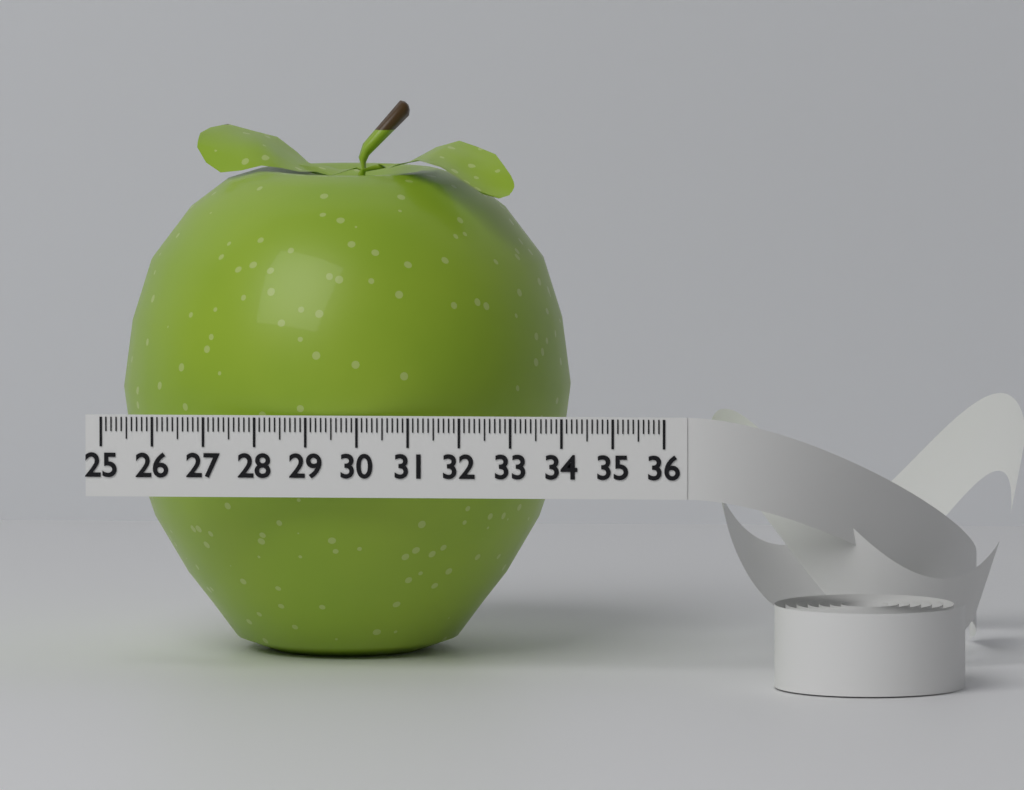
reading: 33.9 (no unit)
